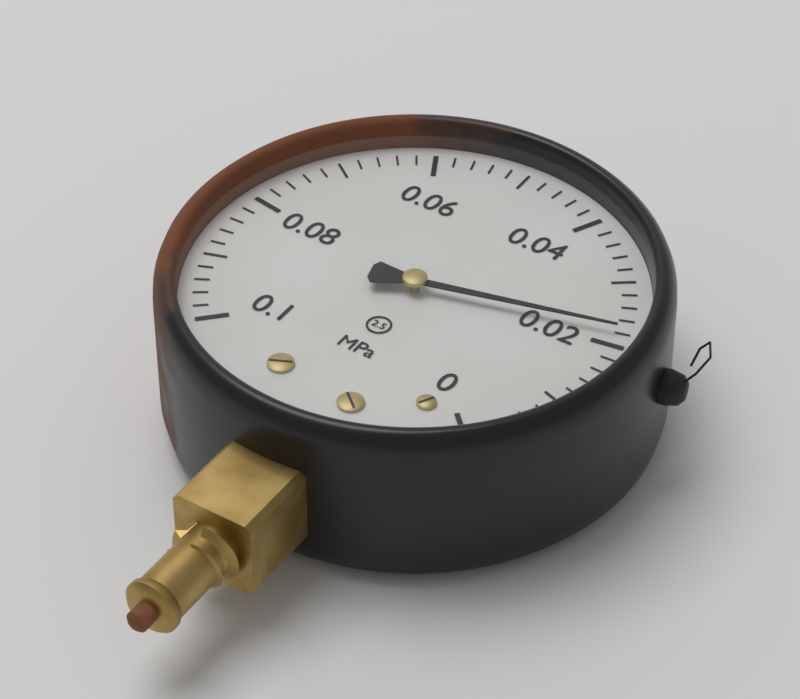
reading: 0.022 MPa
